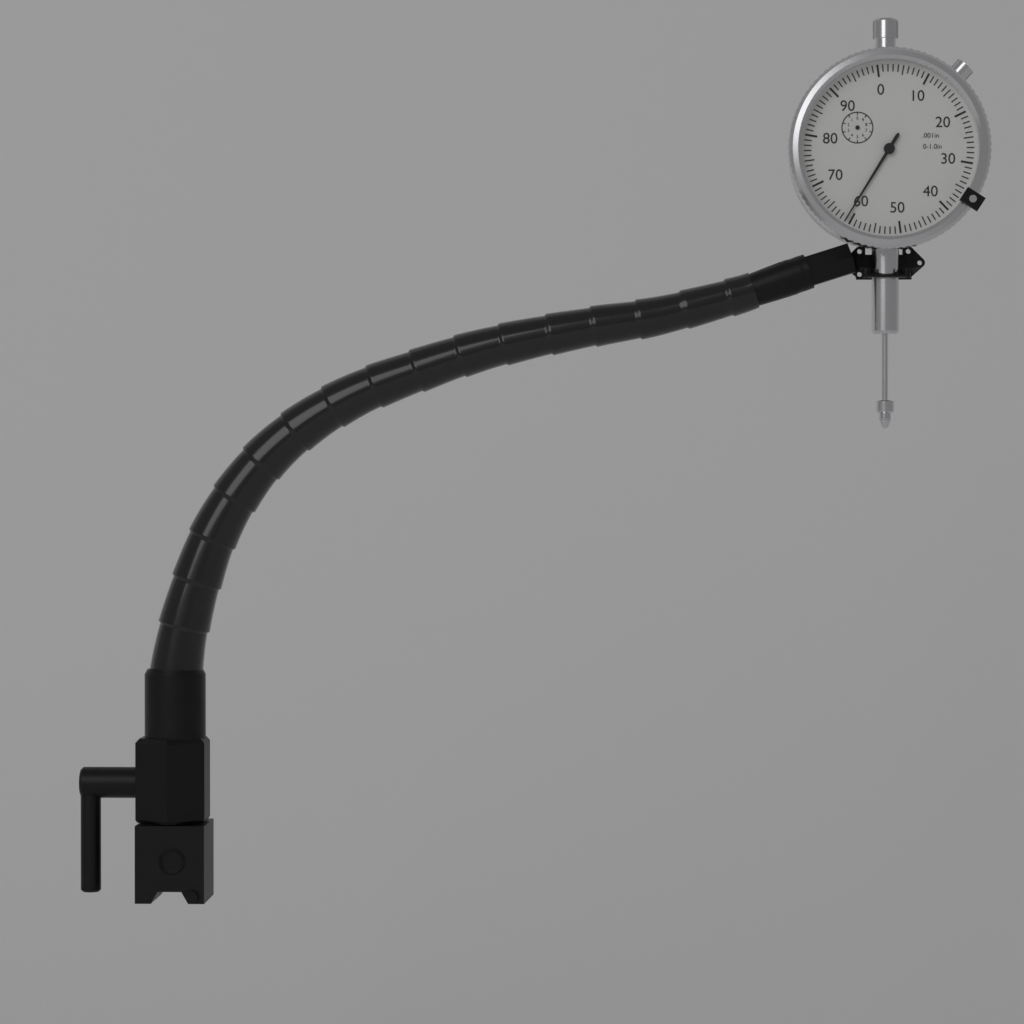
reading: 0.061 in
